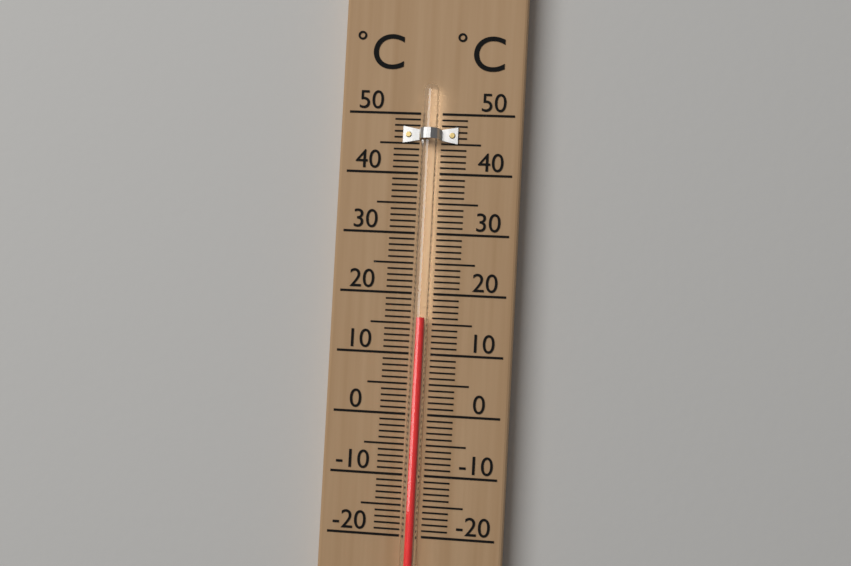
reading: 16 °C
